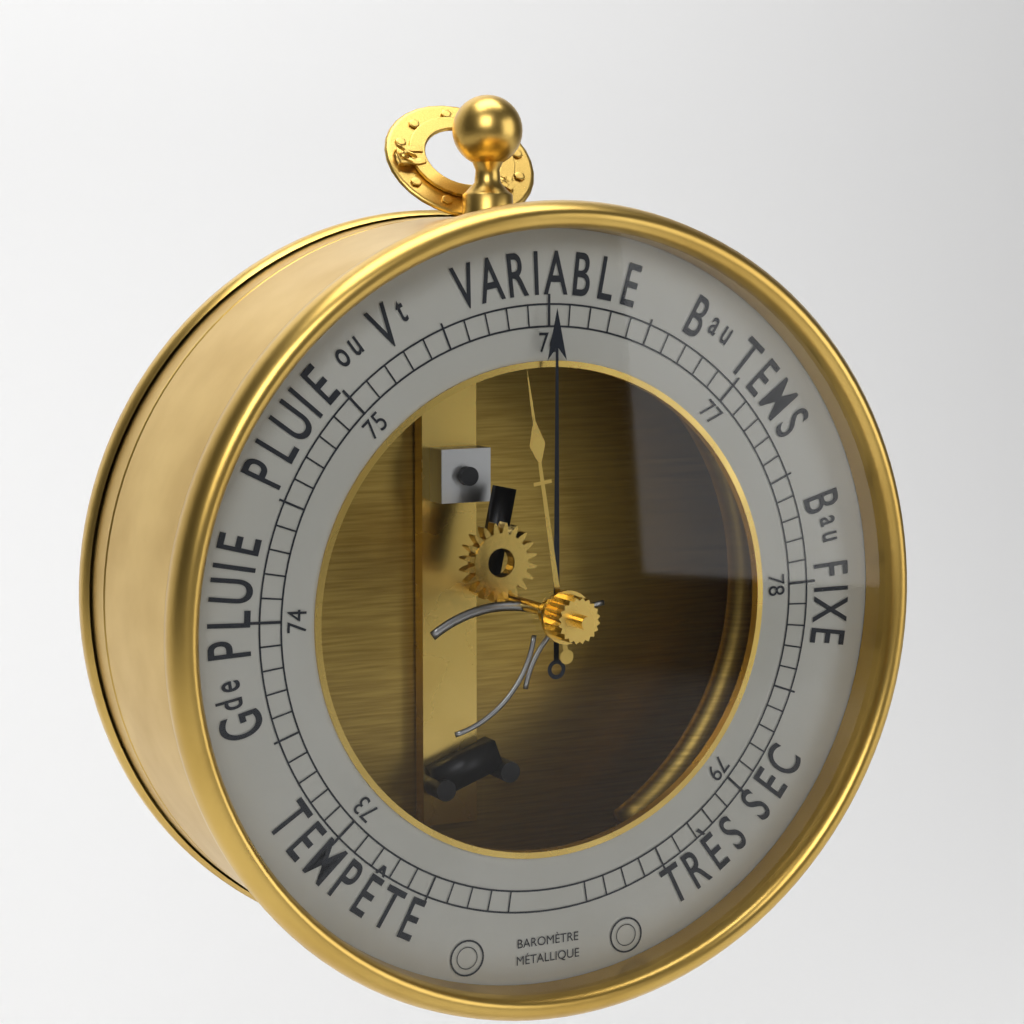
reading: 76.0 (no unit)
